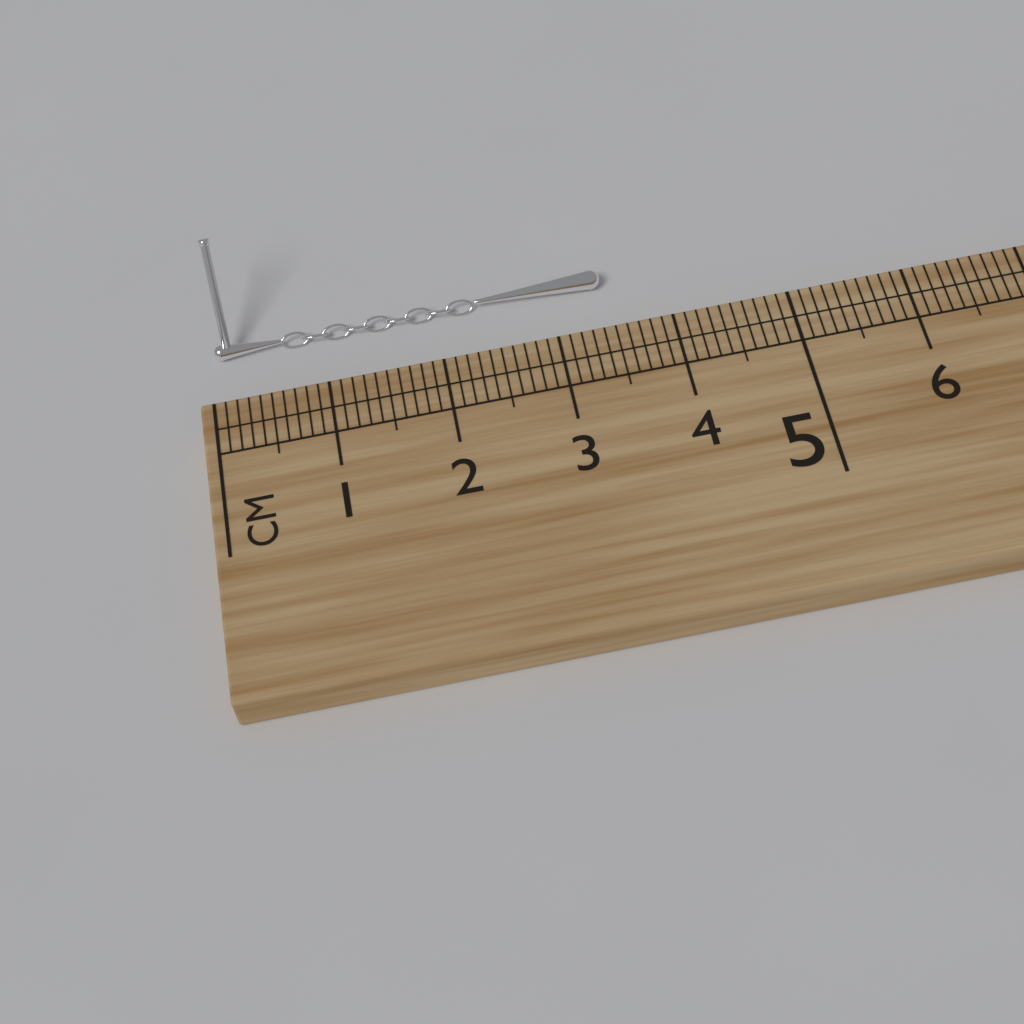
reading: 3.5 cm
